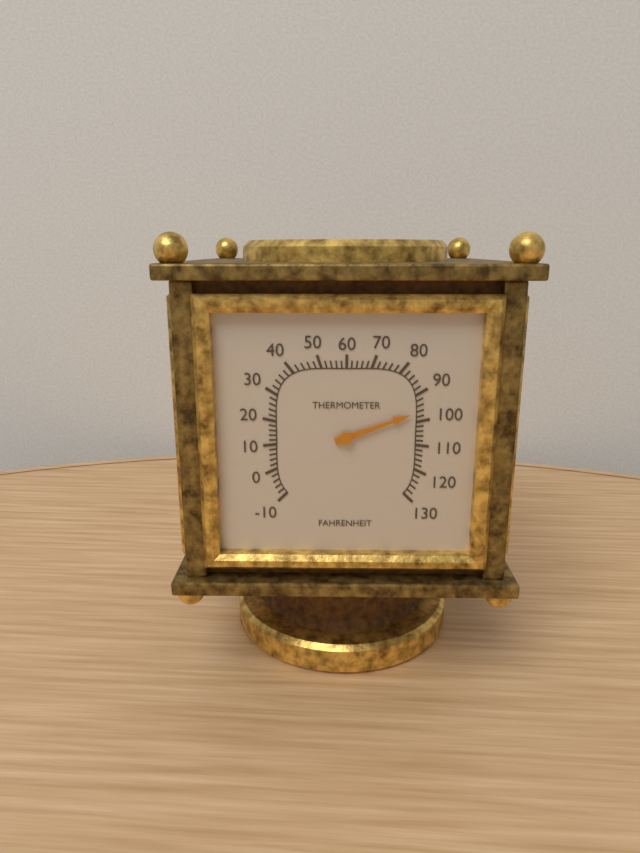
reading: 96 °F
